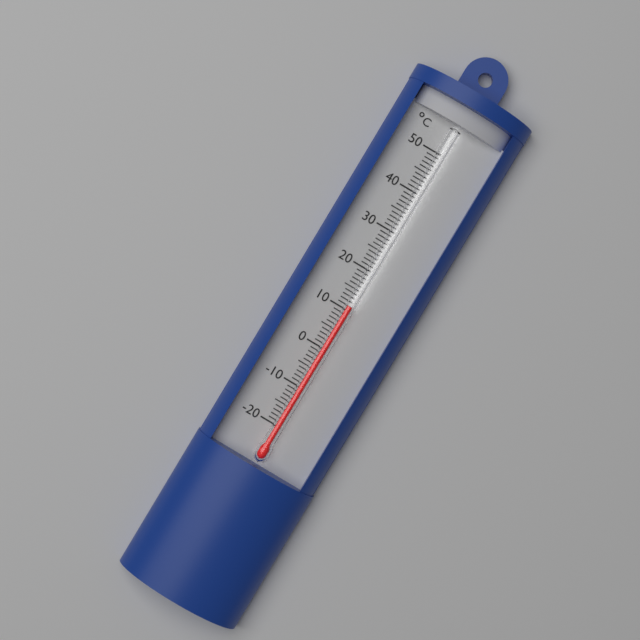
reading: 11 °C
